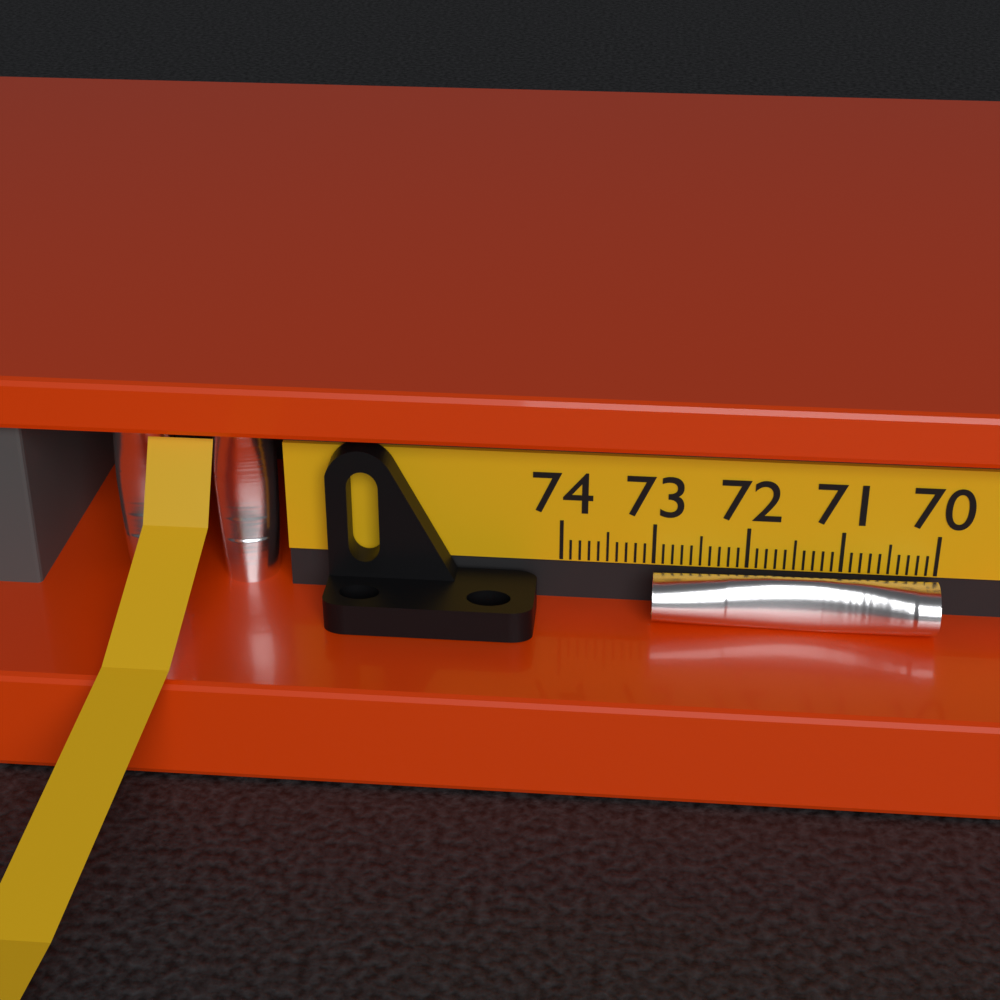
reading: 73.0 (no unit)
